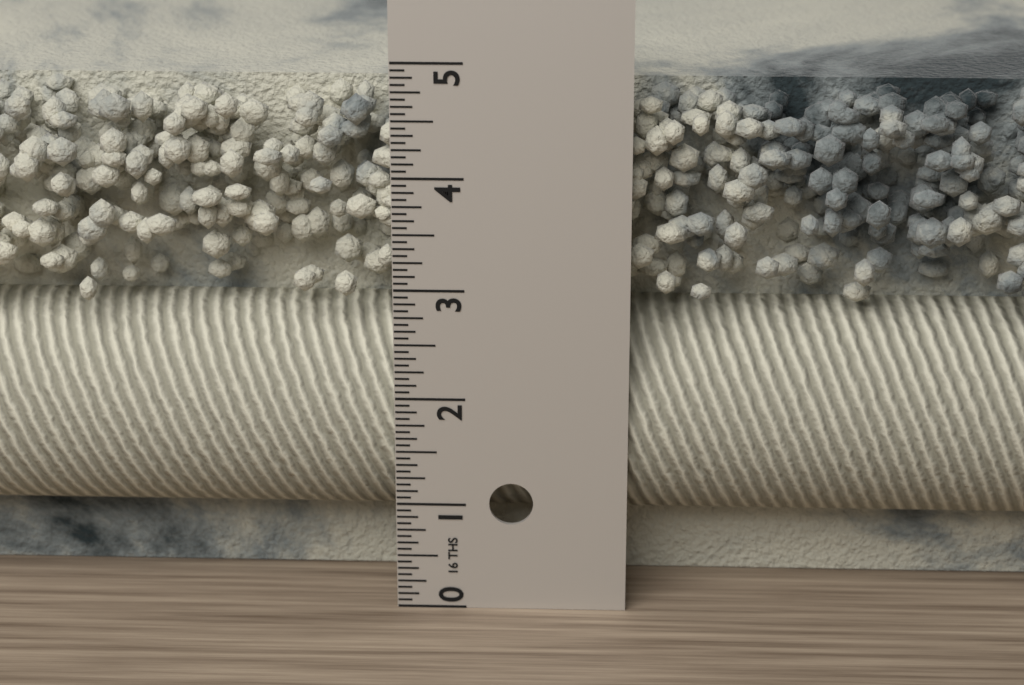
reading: 4.6875 in
